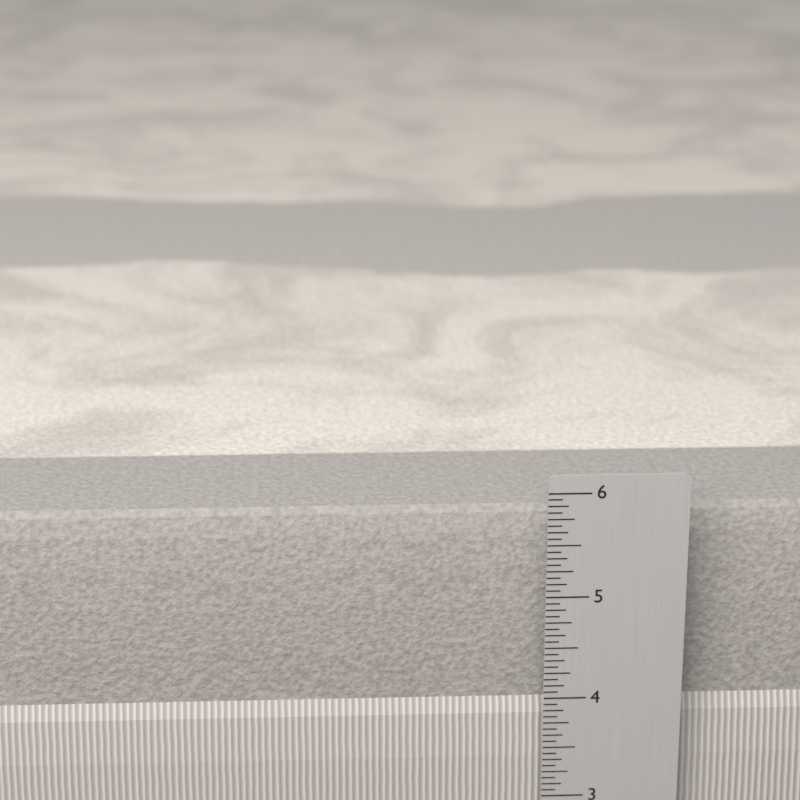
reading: 5.6875 in
